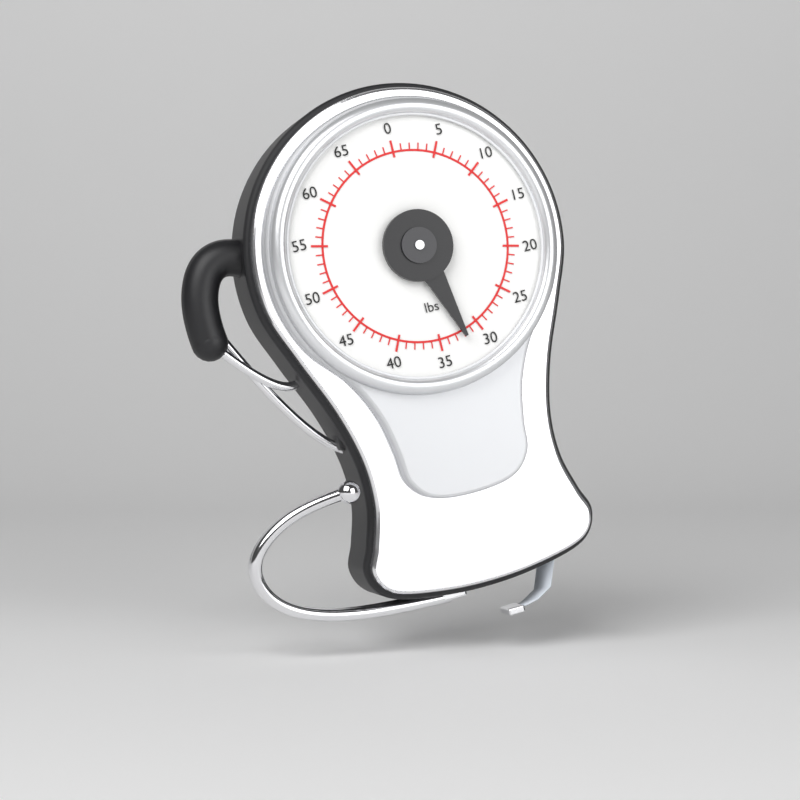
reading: 32 lbs
